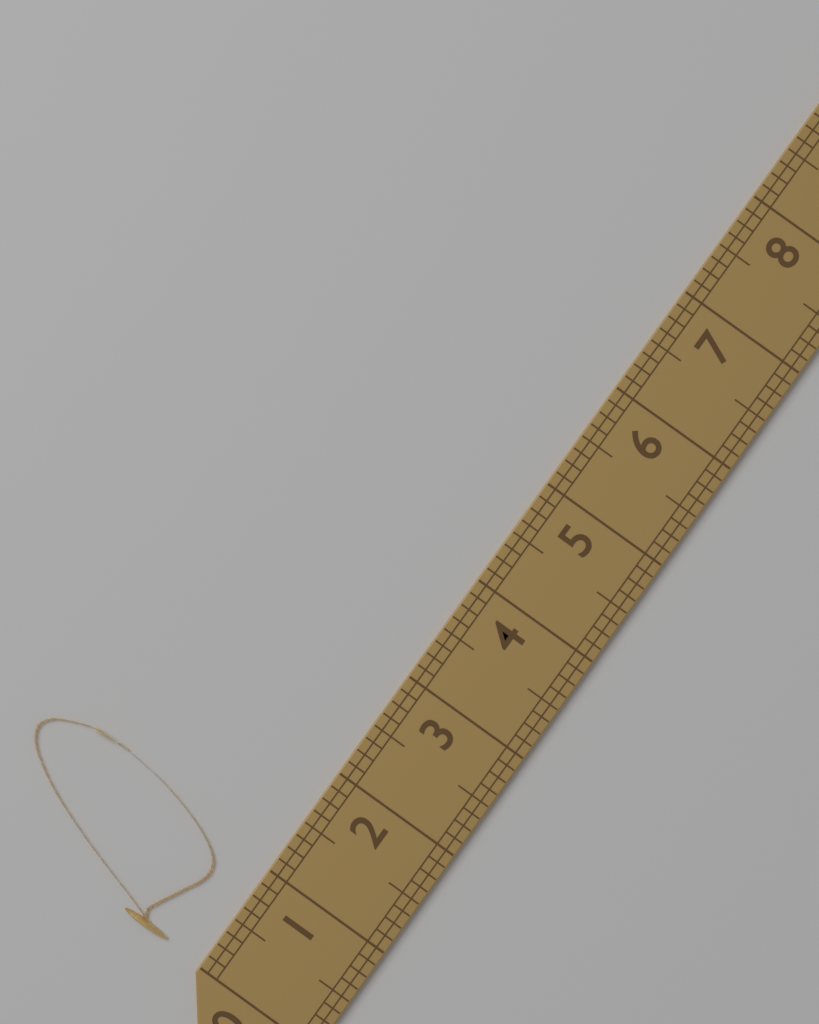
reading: 1.125 (no unit)
